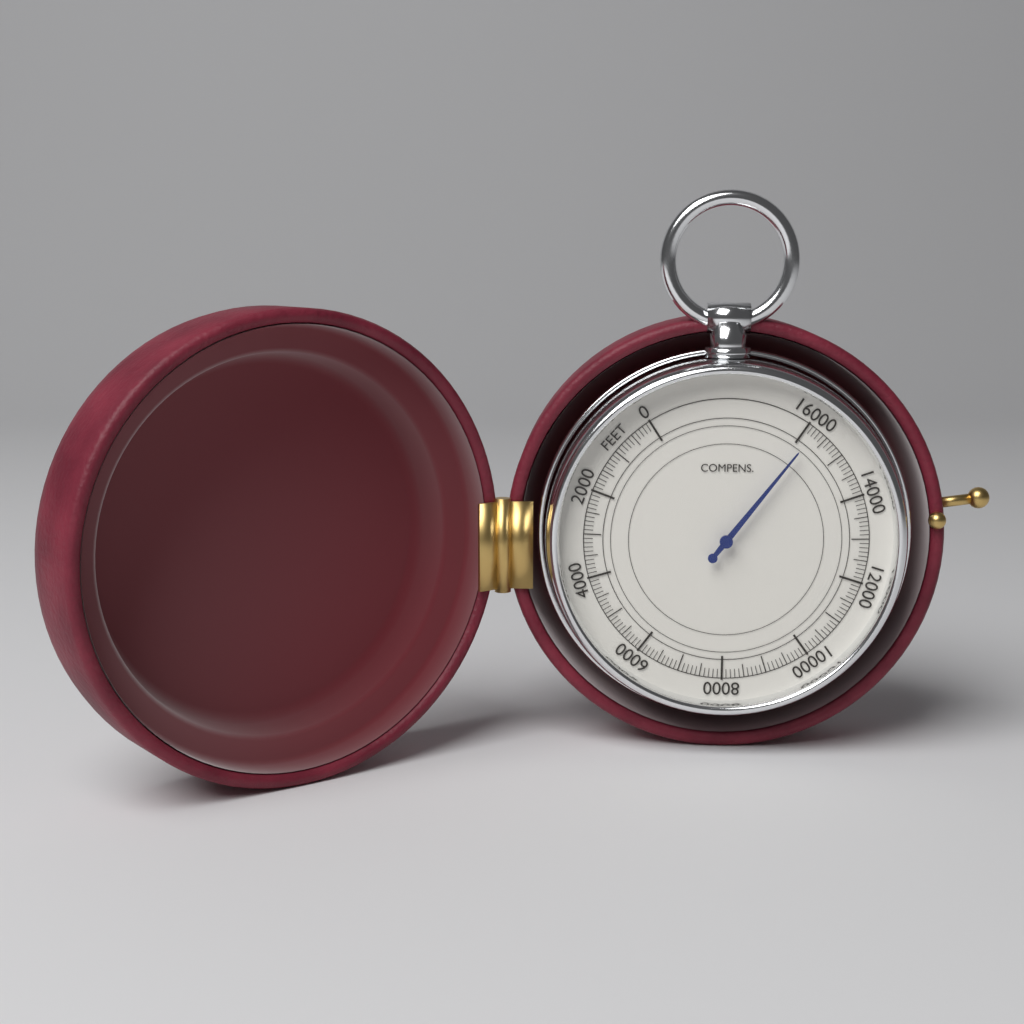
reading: 15800 feet
